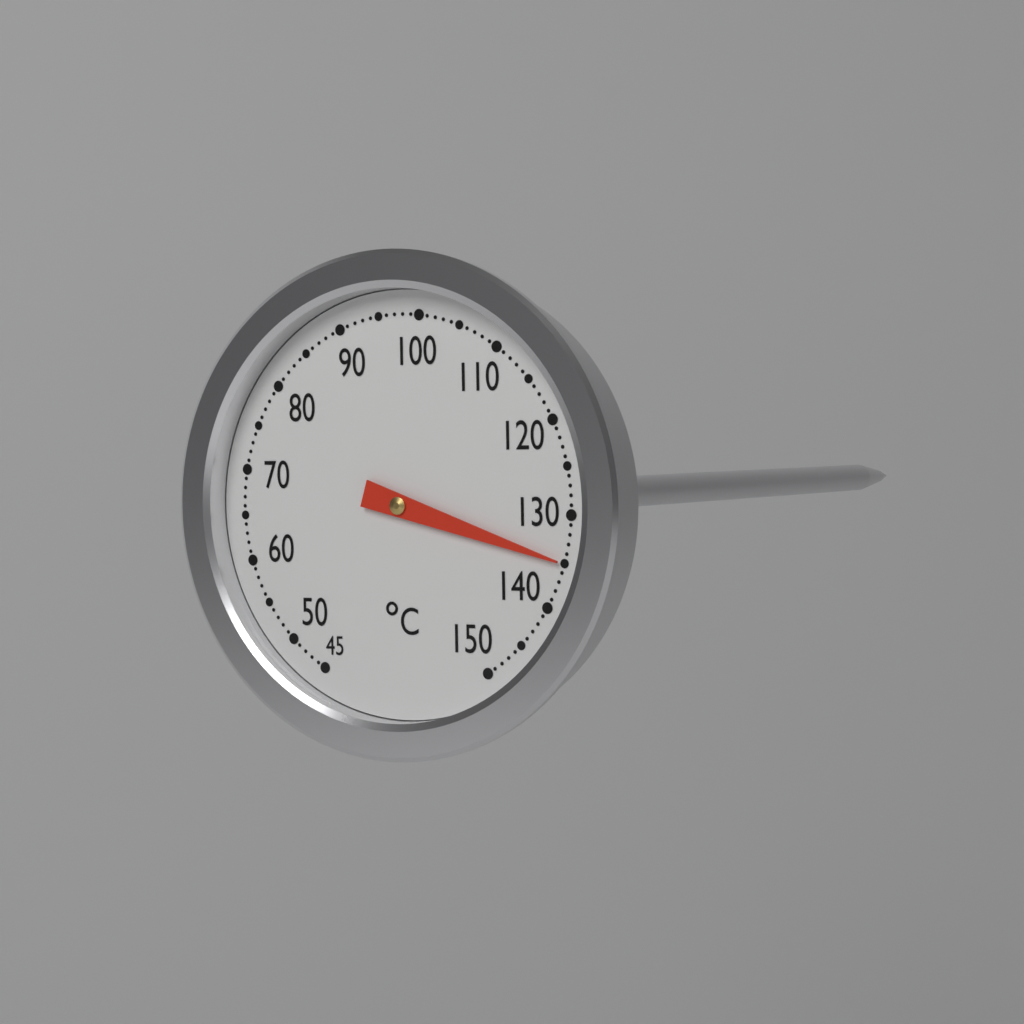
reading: 135 °C
